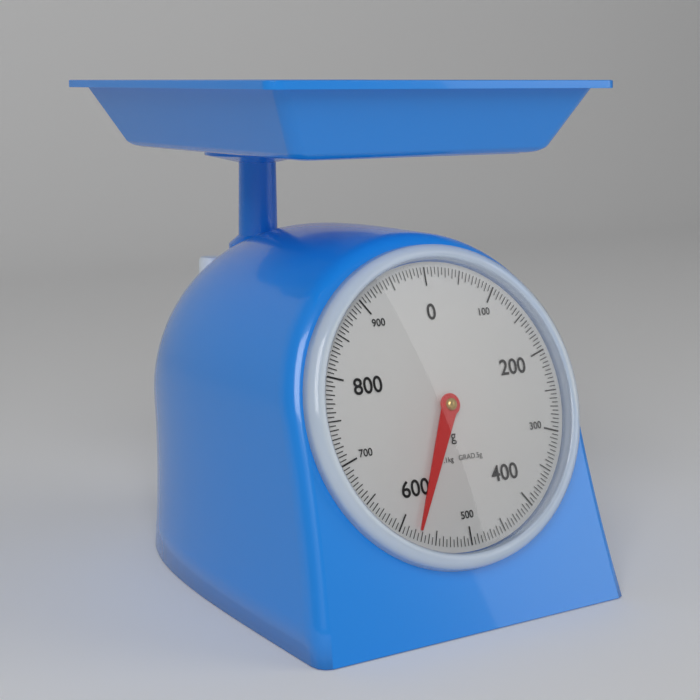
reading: 575 g
